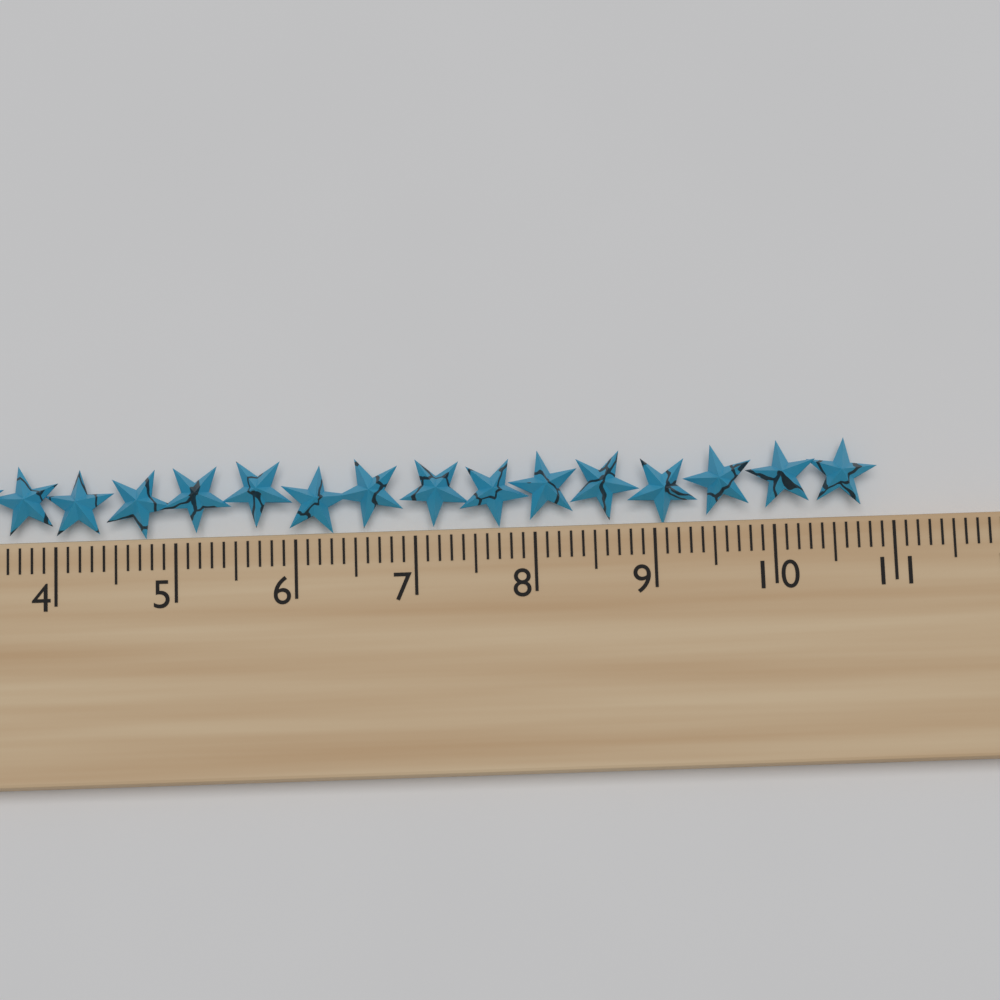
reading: 10.9 cm
